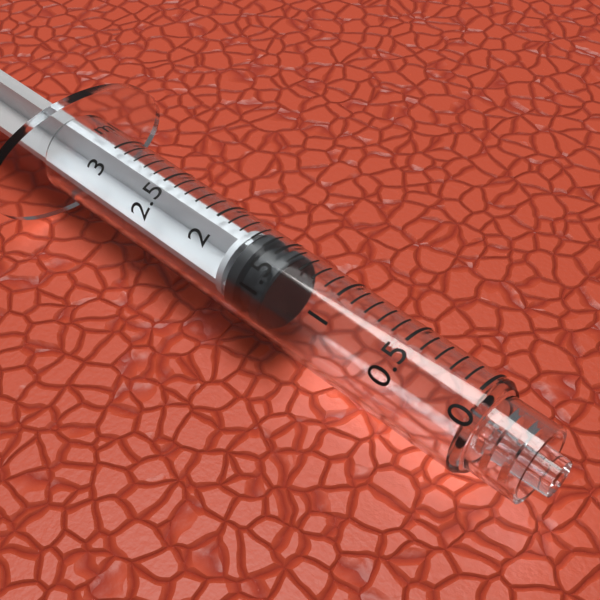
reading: 1.4 ml
